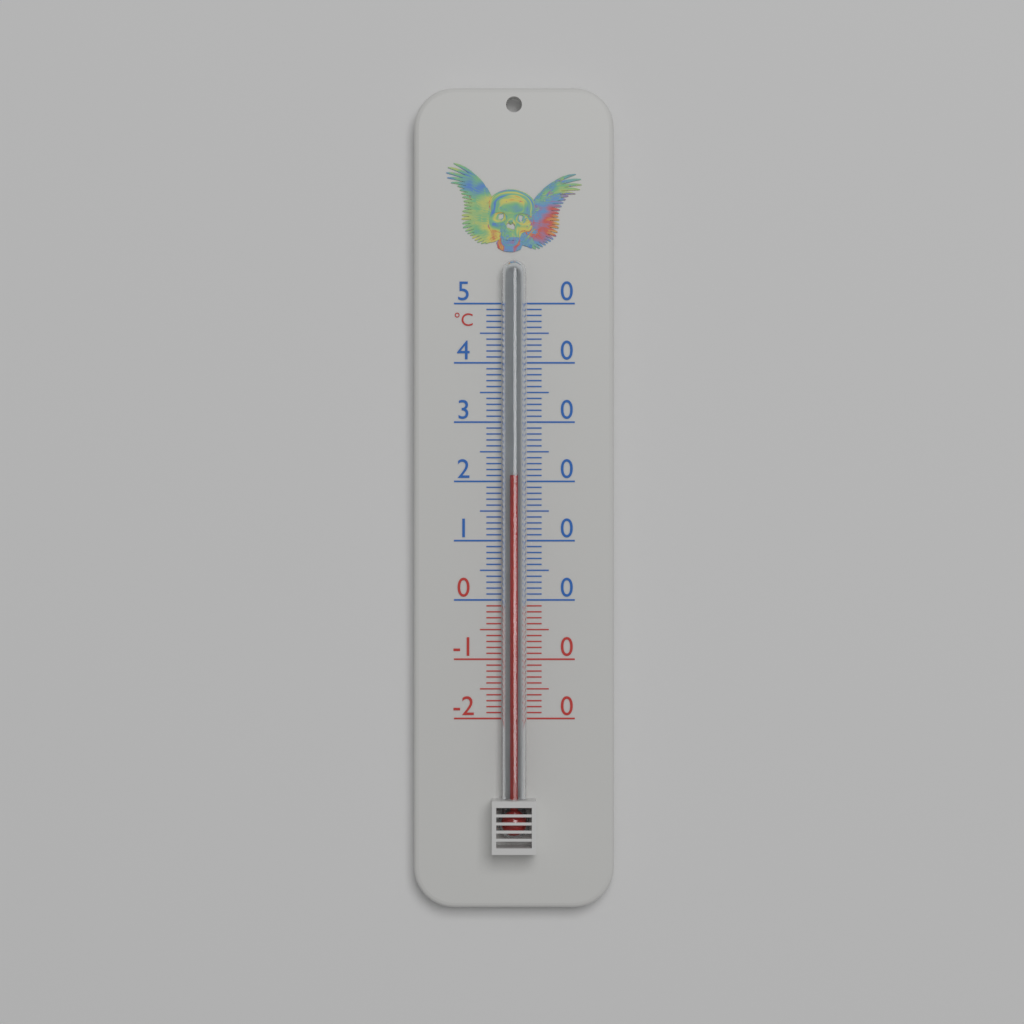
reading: 21 °C
